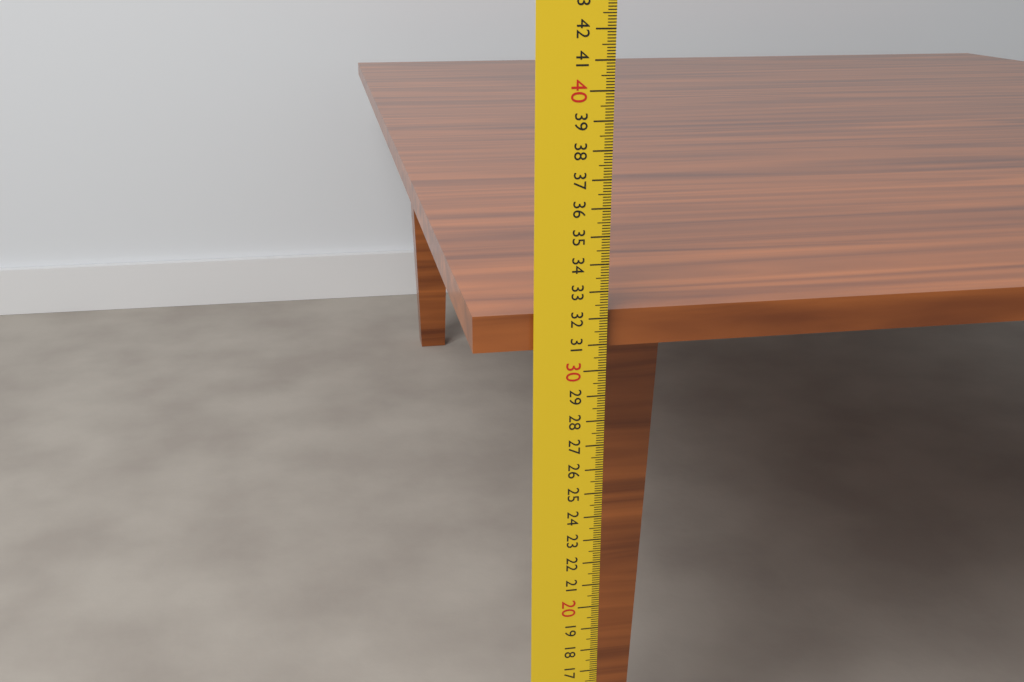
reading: 32.2 cm
